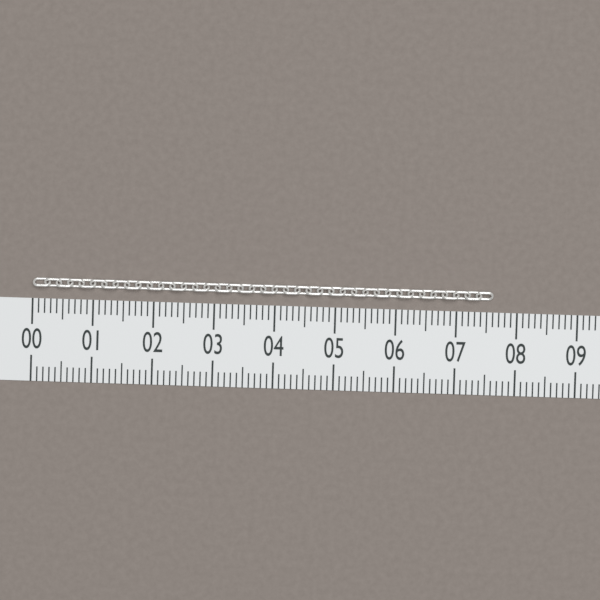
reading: 7.6 (no unit)
